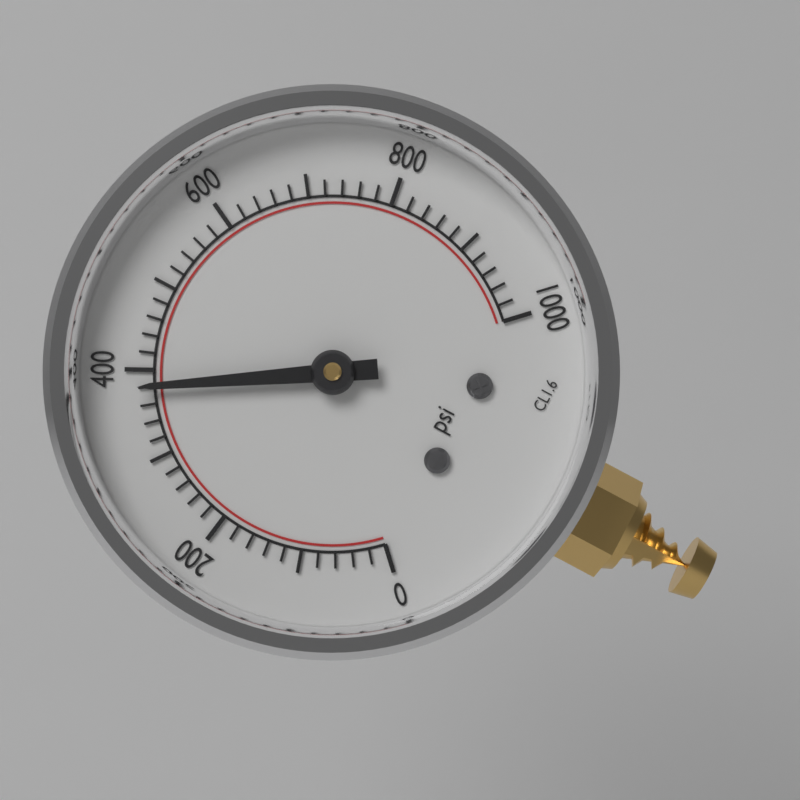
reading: 380 psi
